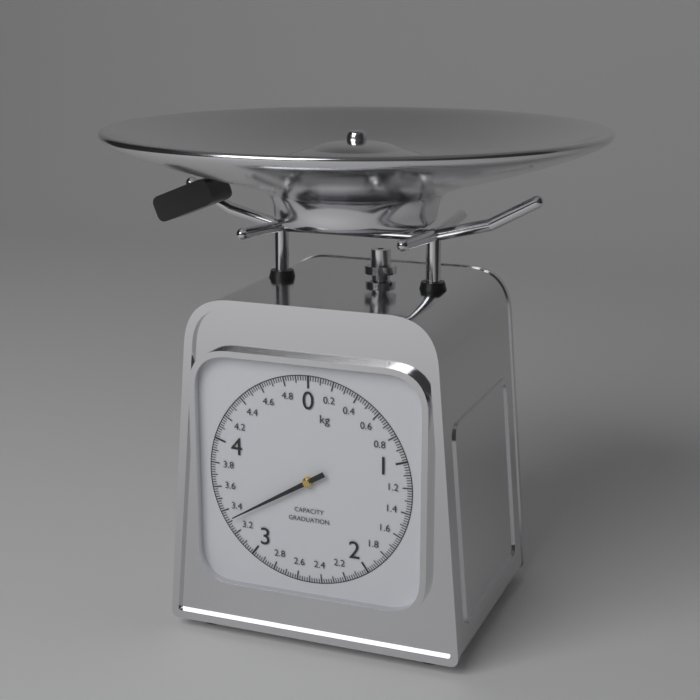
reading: 3.32 kg
